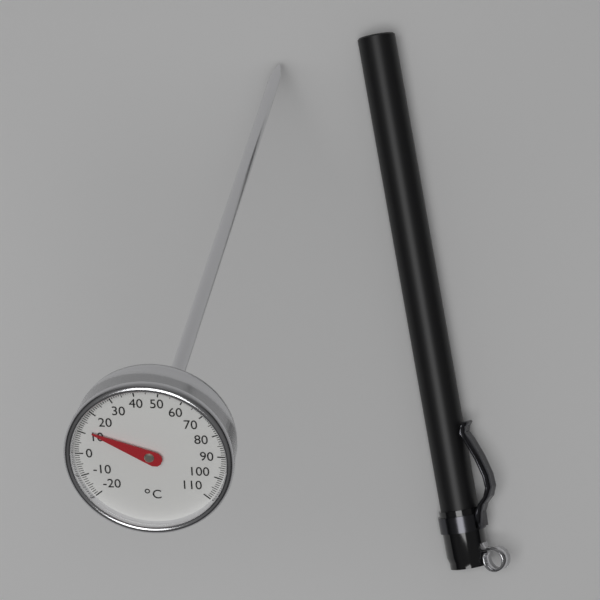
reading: 12 °C
